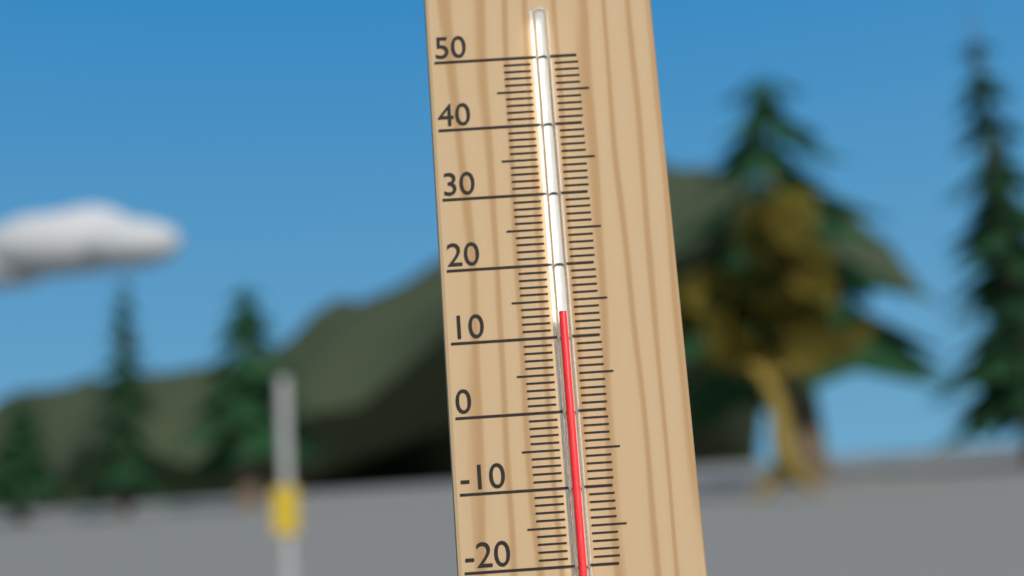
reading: 13 °C
